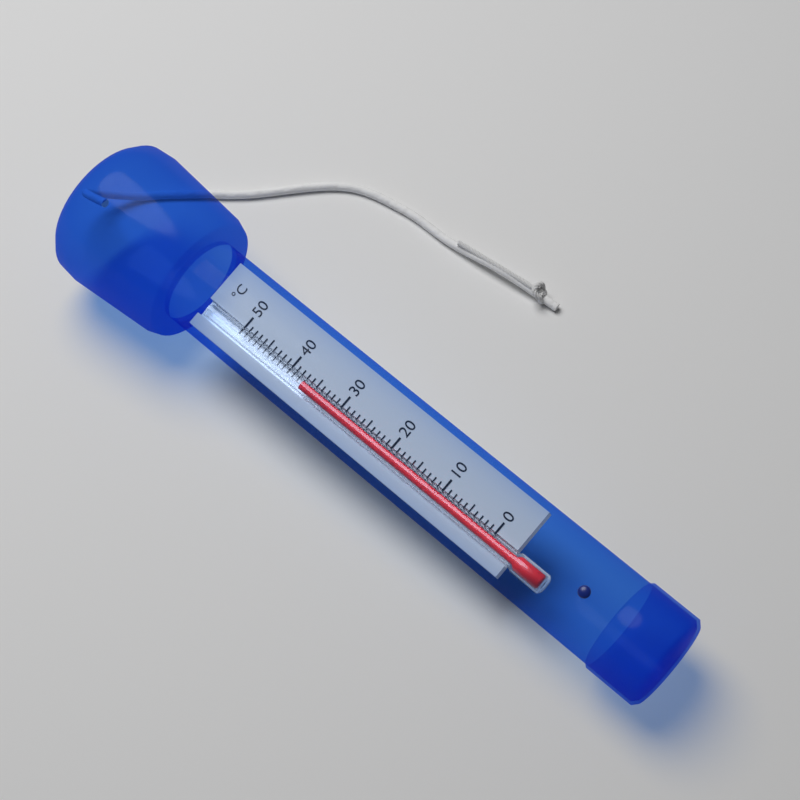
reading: 37 °C
